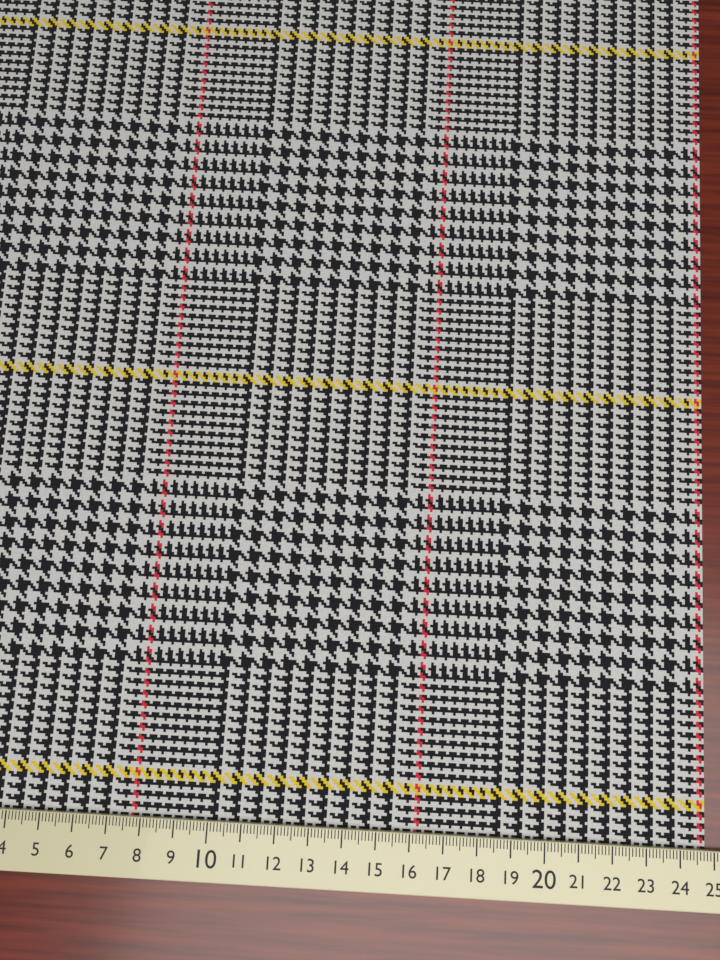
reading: 24.8 cm
